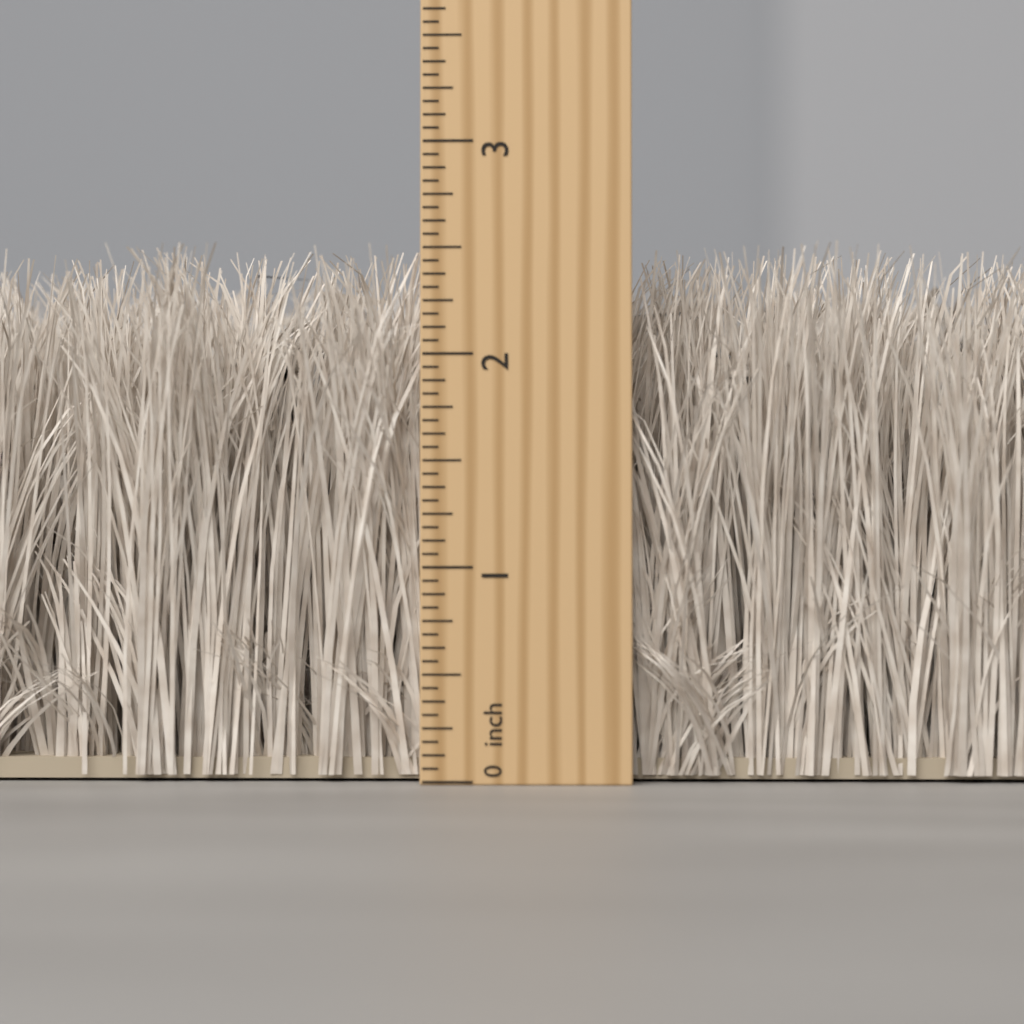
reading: 2.5000 inch
